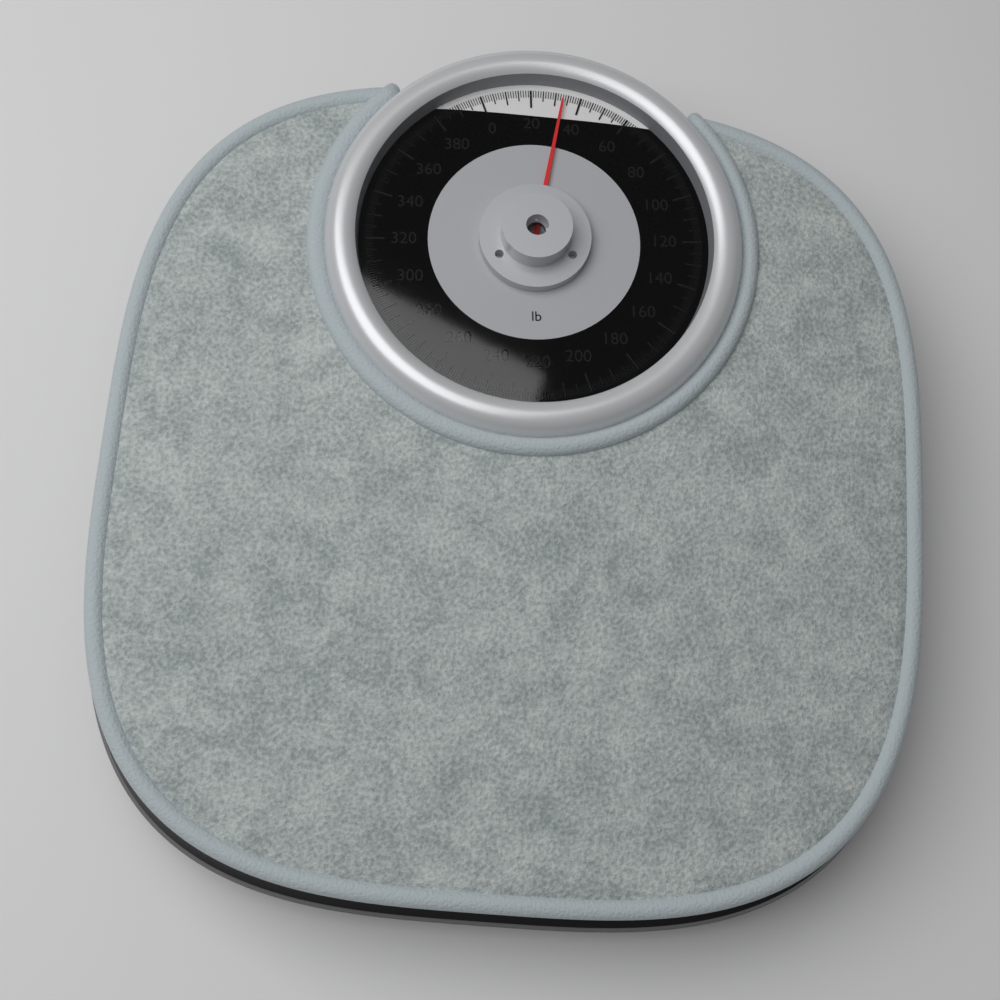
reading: 33 lb
